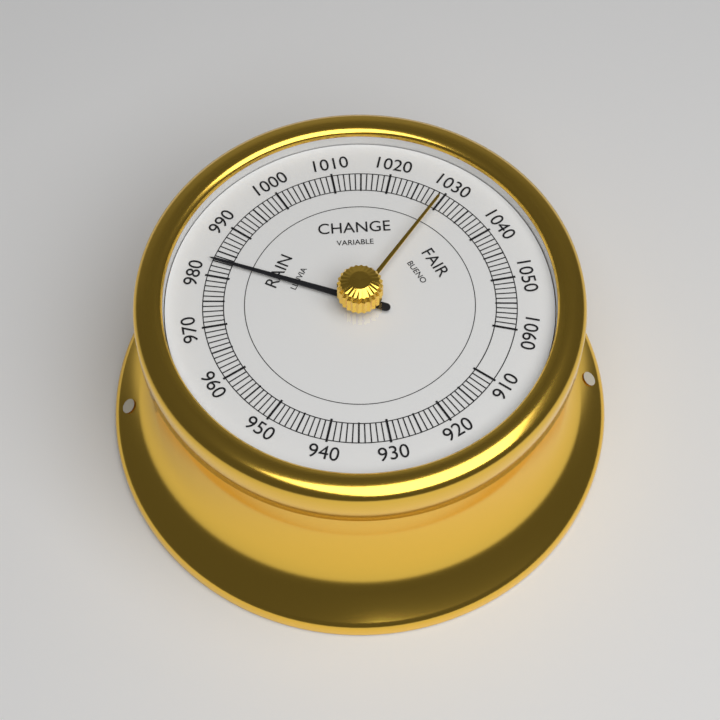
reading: 983 (no unit)
